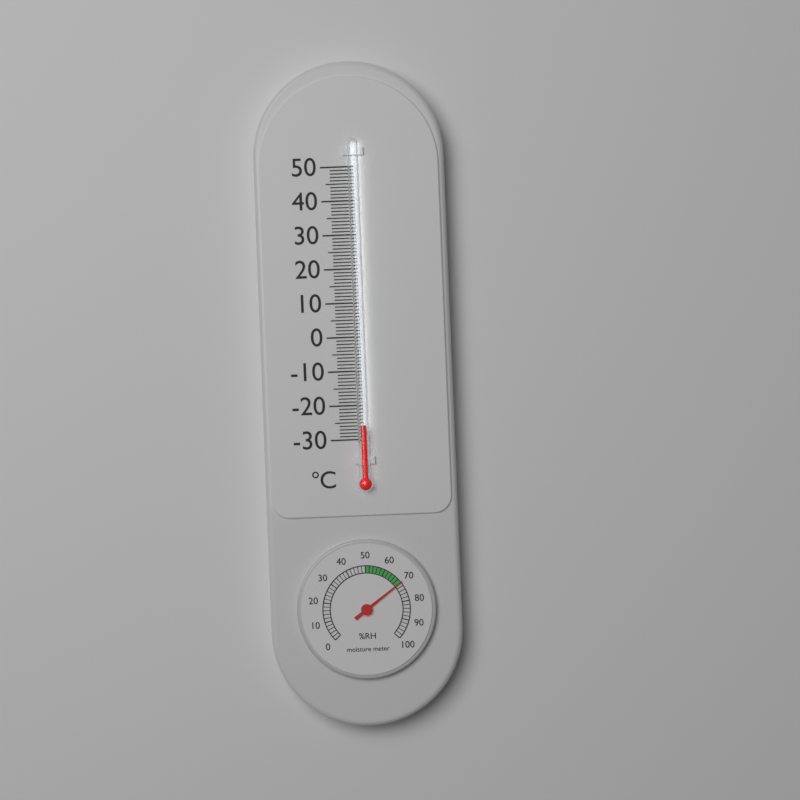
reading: -26 °C
